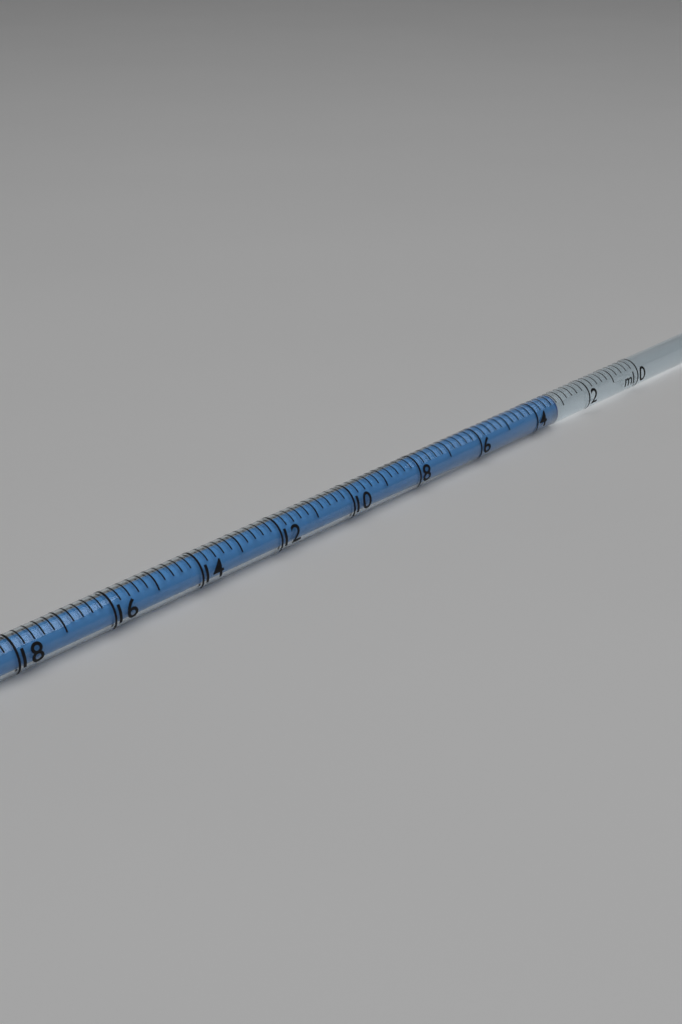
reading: 3.2 ml
